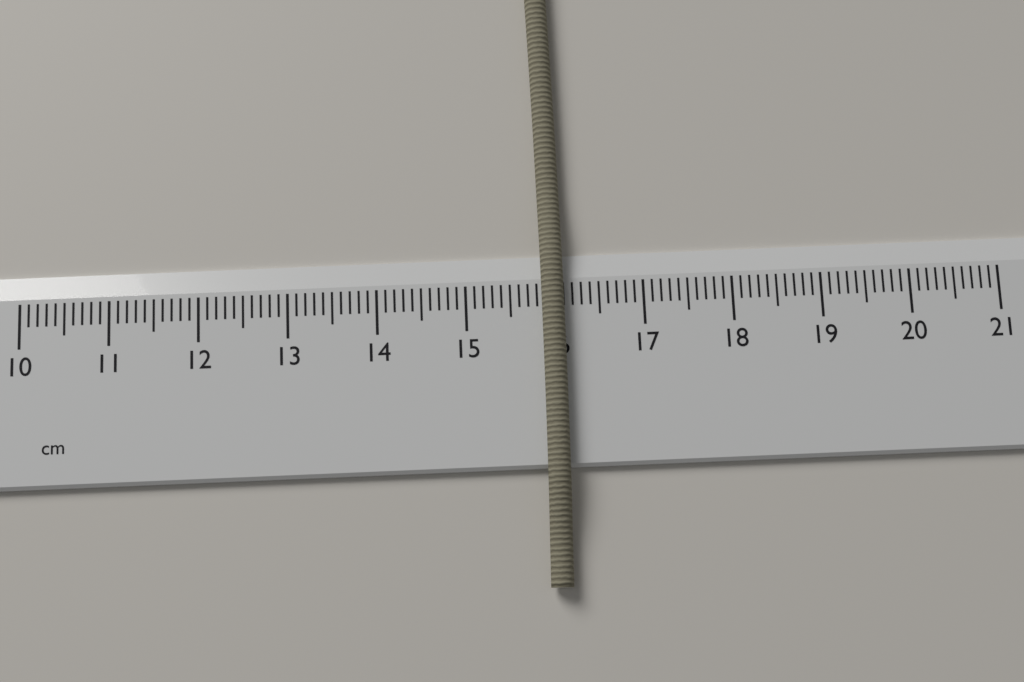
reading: 16.1 cm
